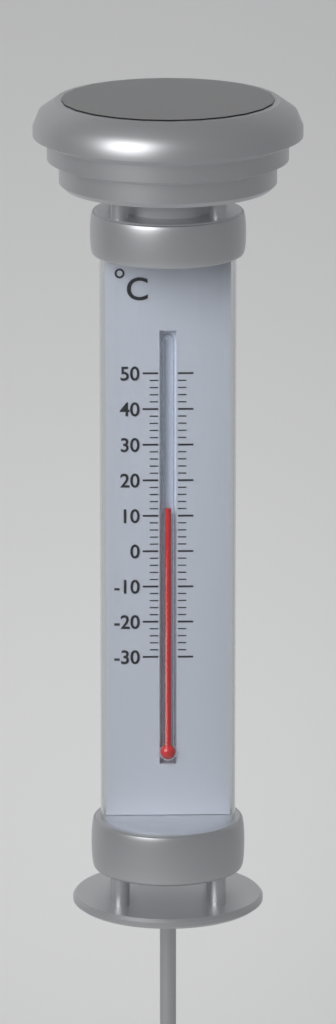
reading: 12 °C
